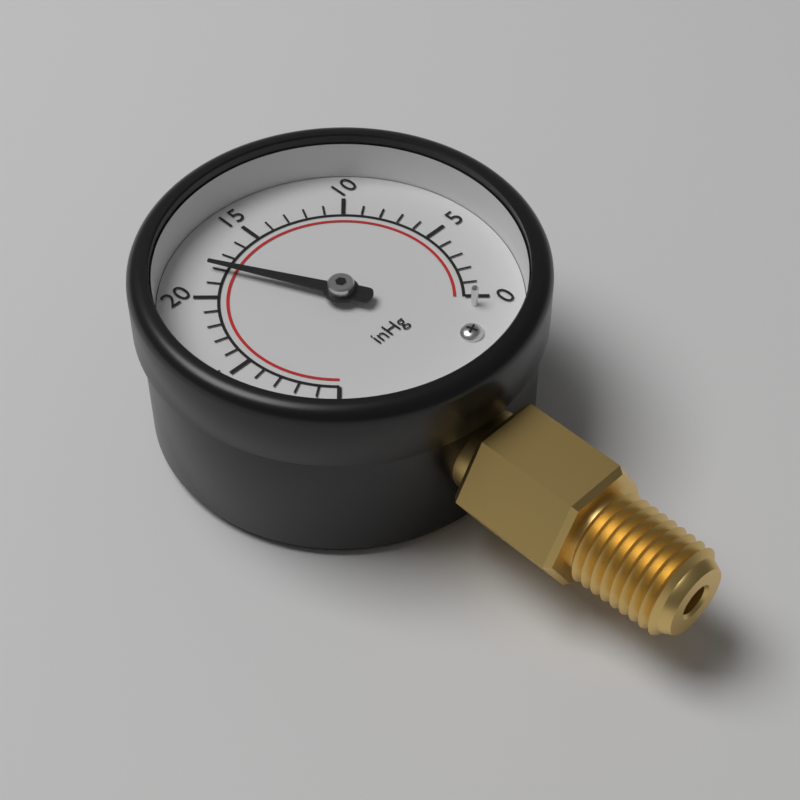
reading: 18 inHg
